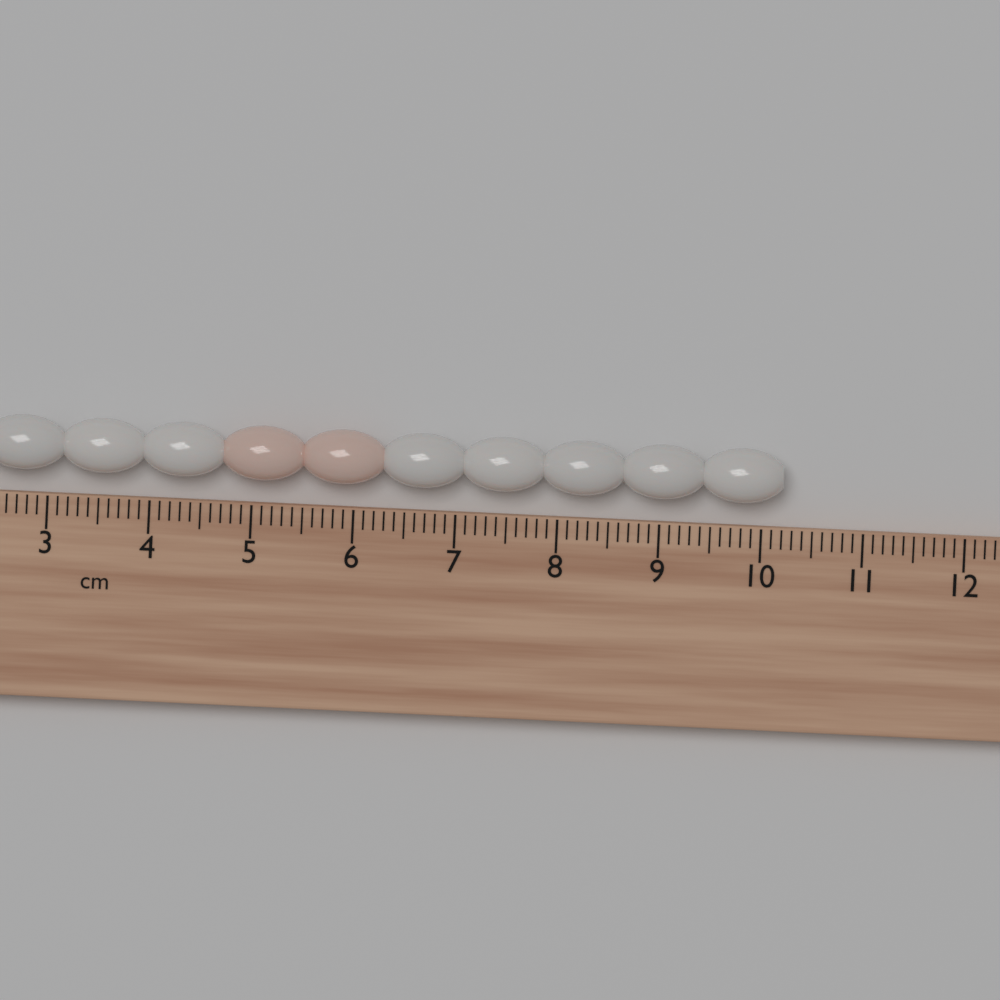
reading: 10.2 cm
